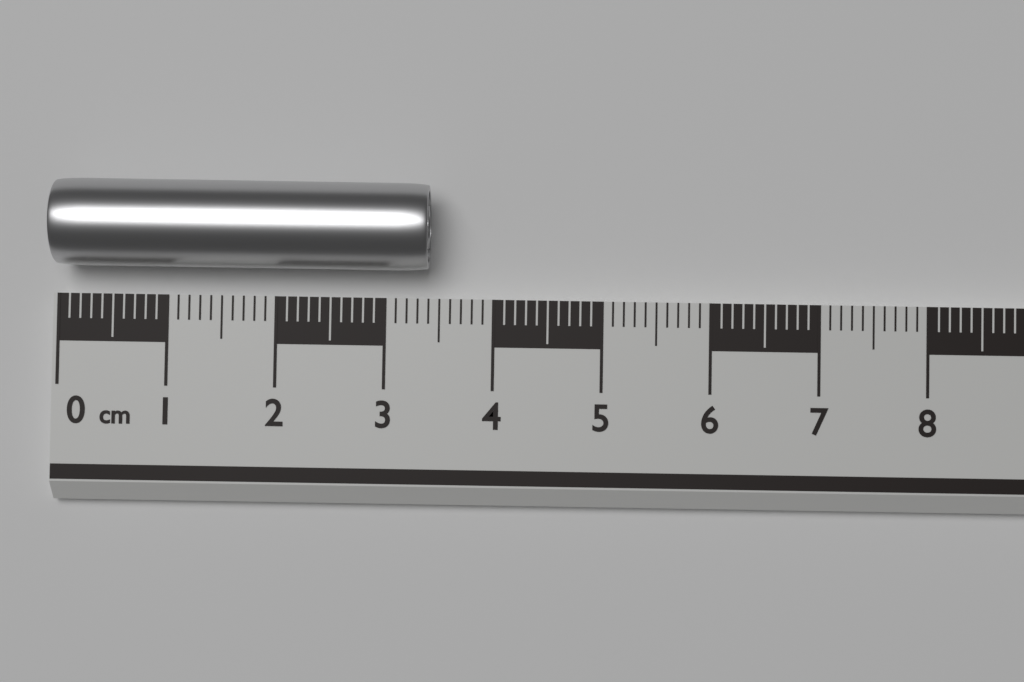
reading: 3.4 cm
